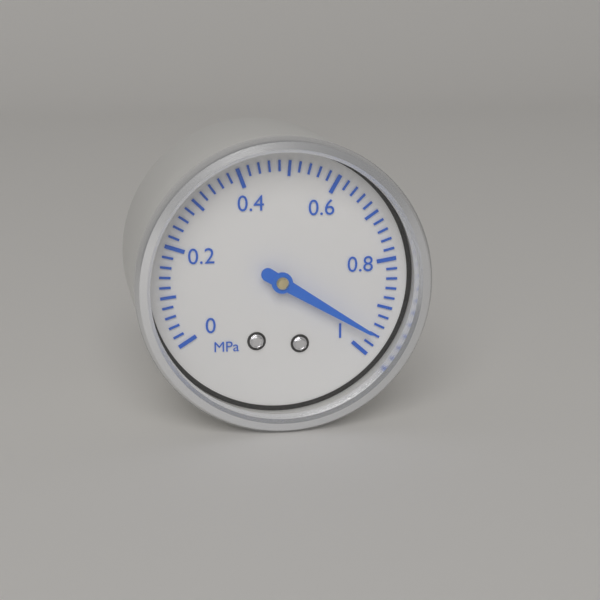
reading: 0.96 MPa
